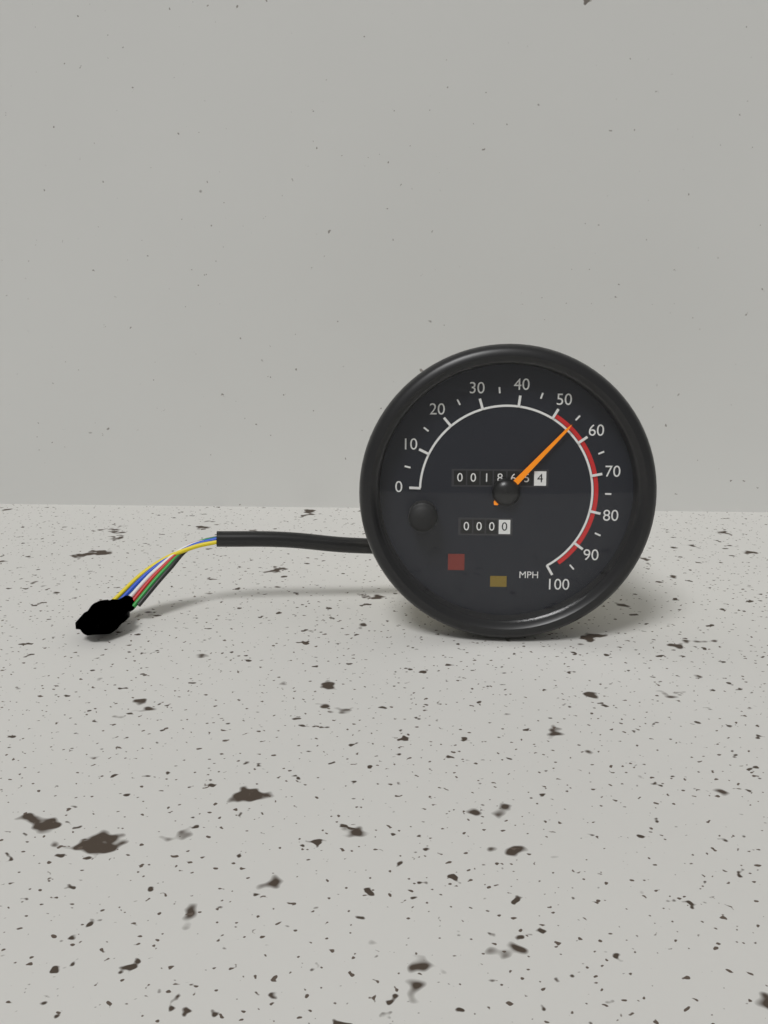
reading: 55 MPH
